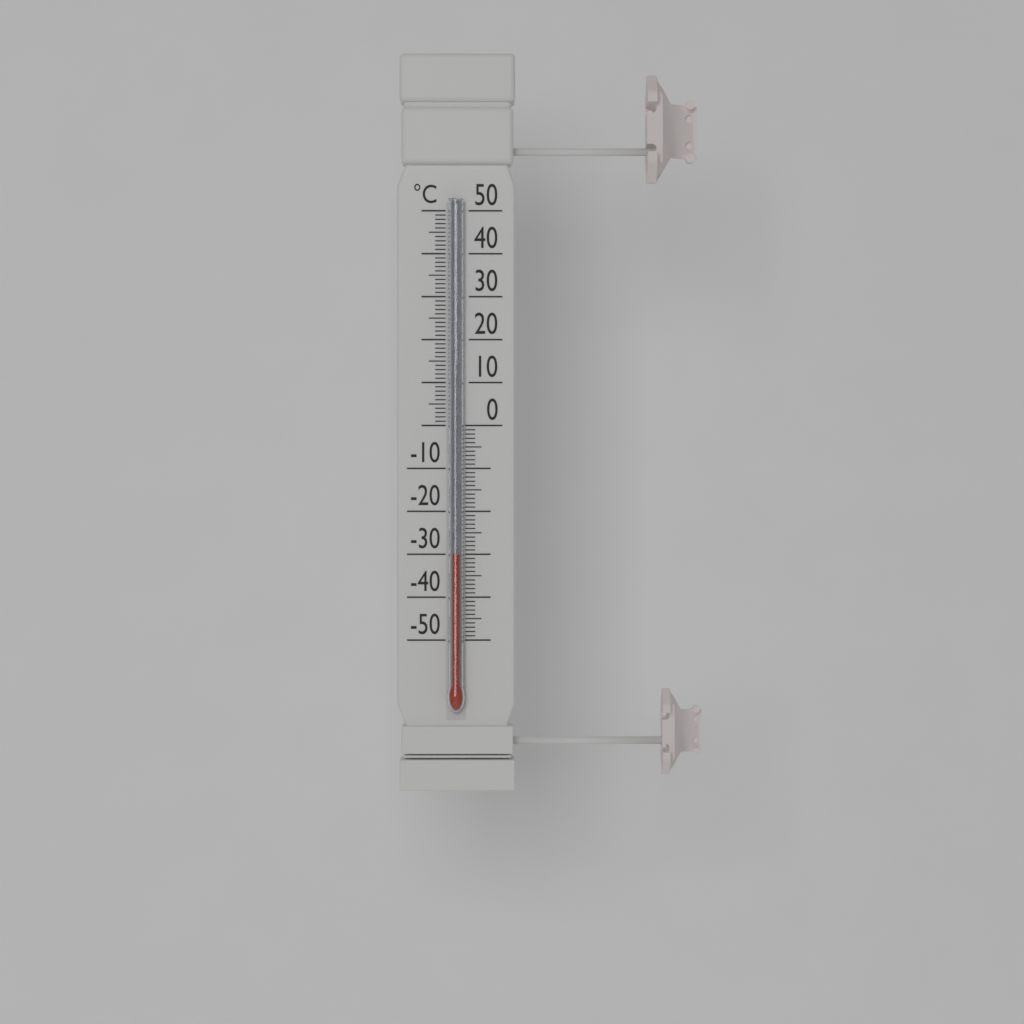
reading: -30 °C
